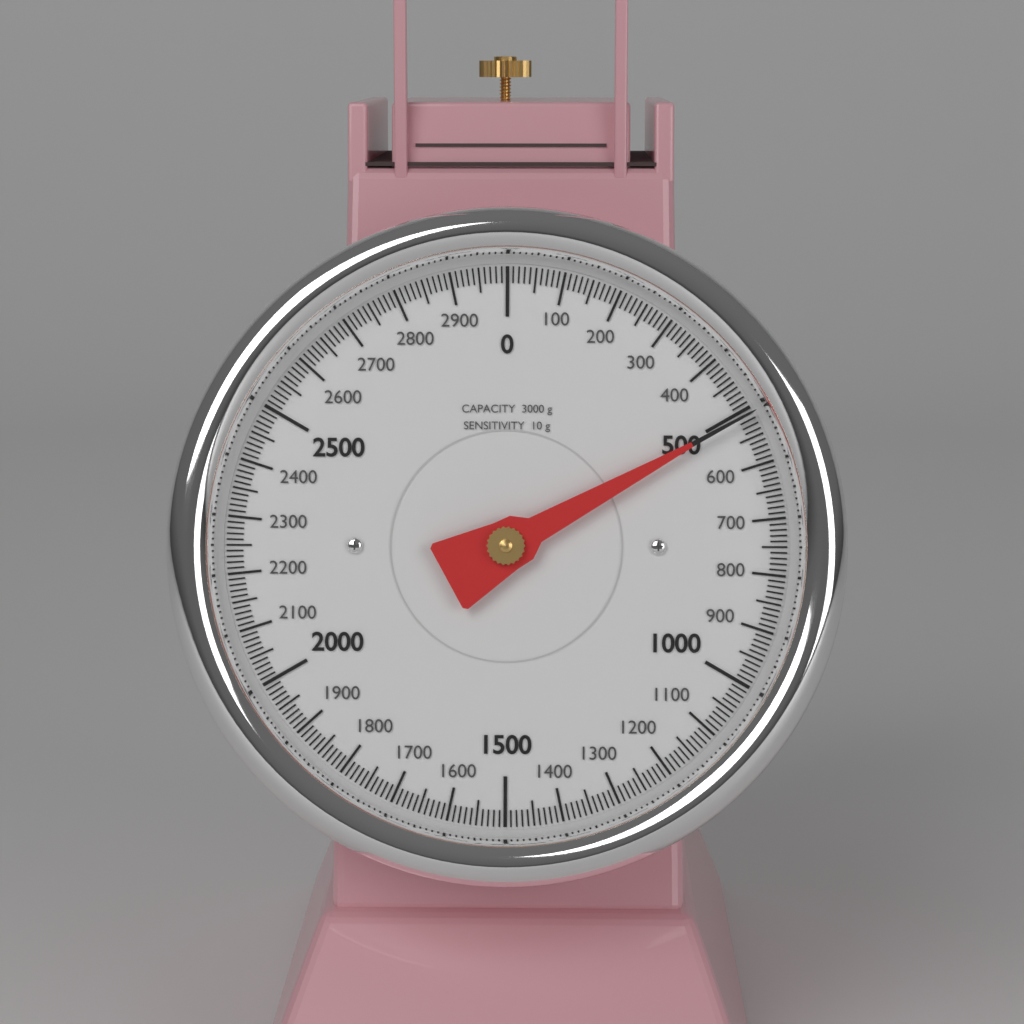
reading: 510 g
